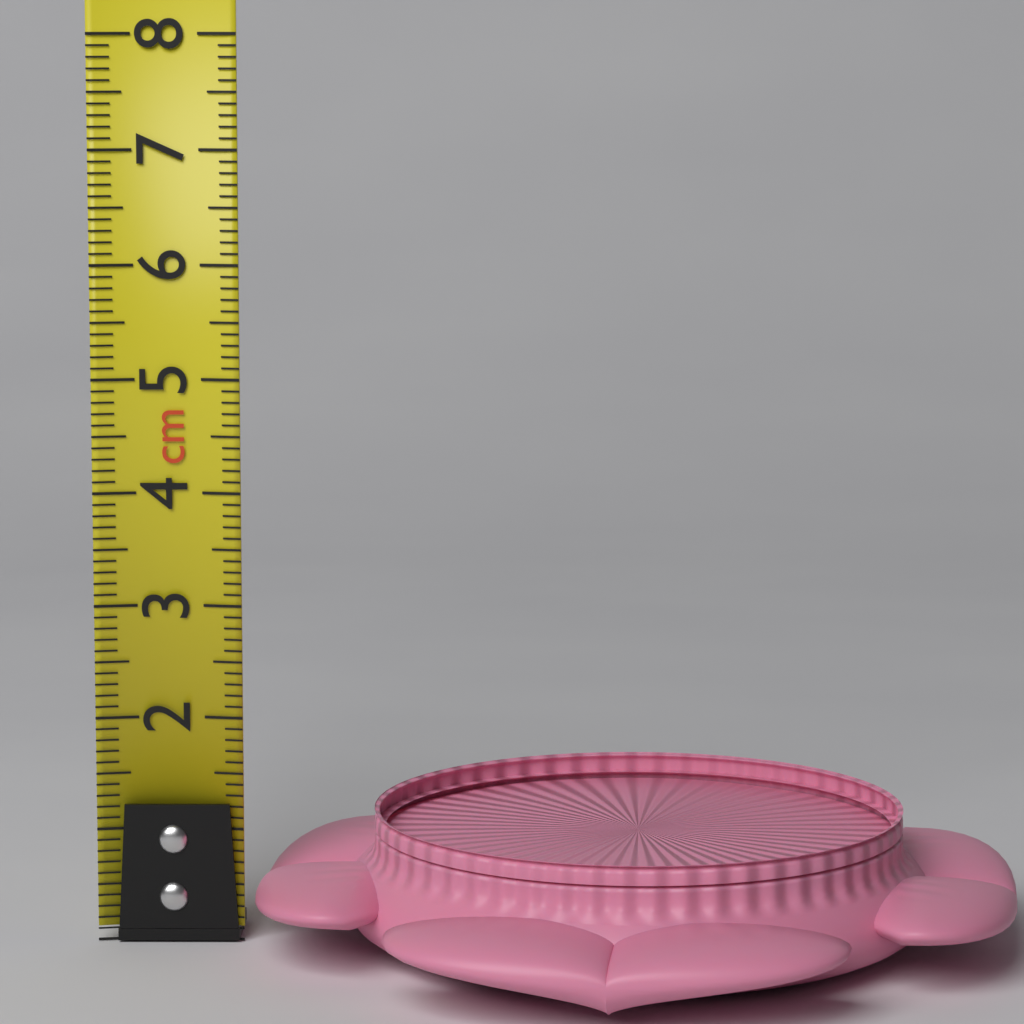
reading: 1.2 cm
